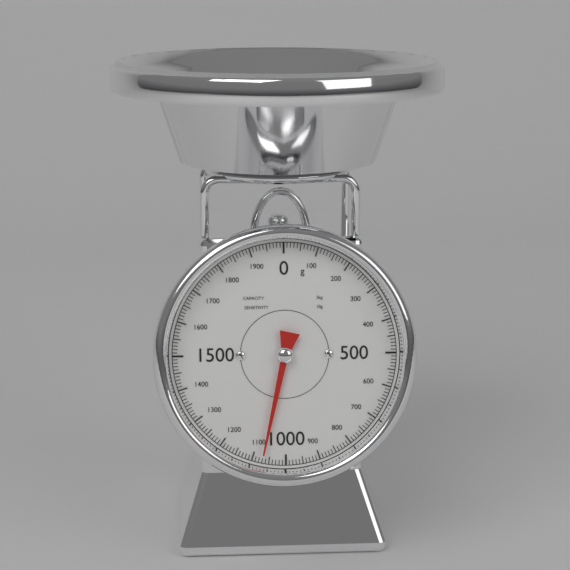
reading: 1070 g
